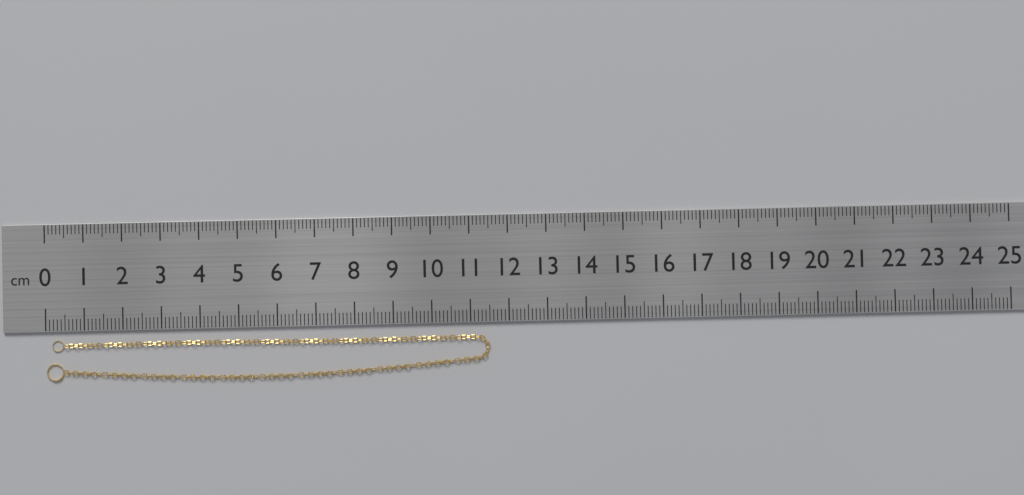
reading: 11.5 cm
